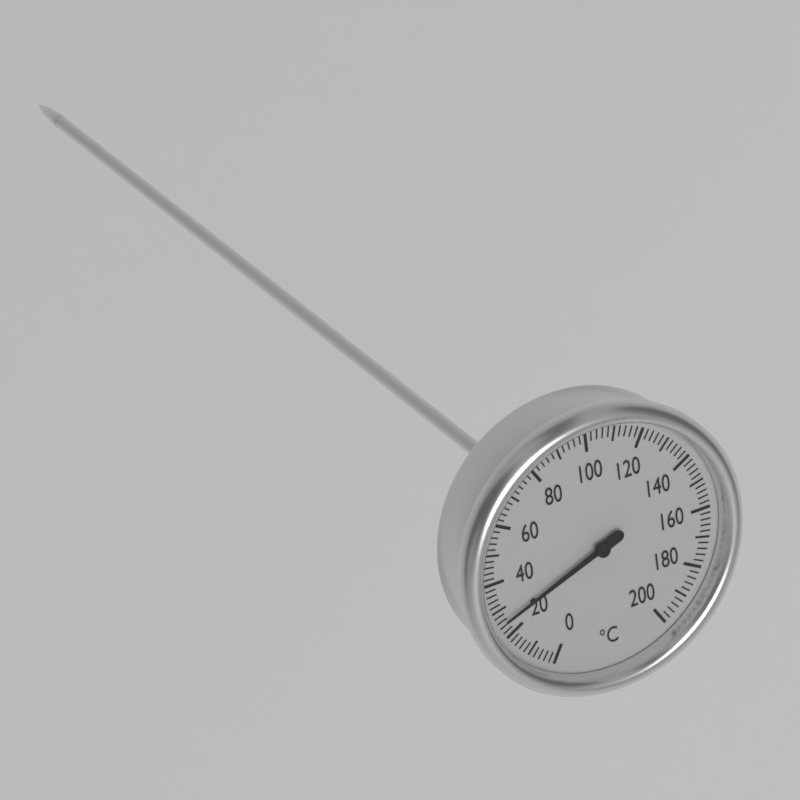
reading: 26 °C
